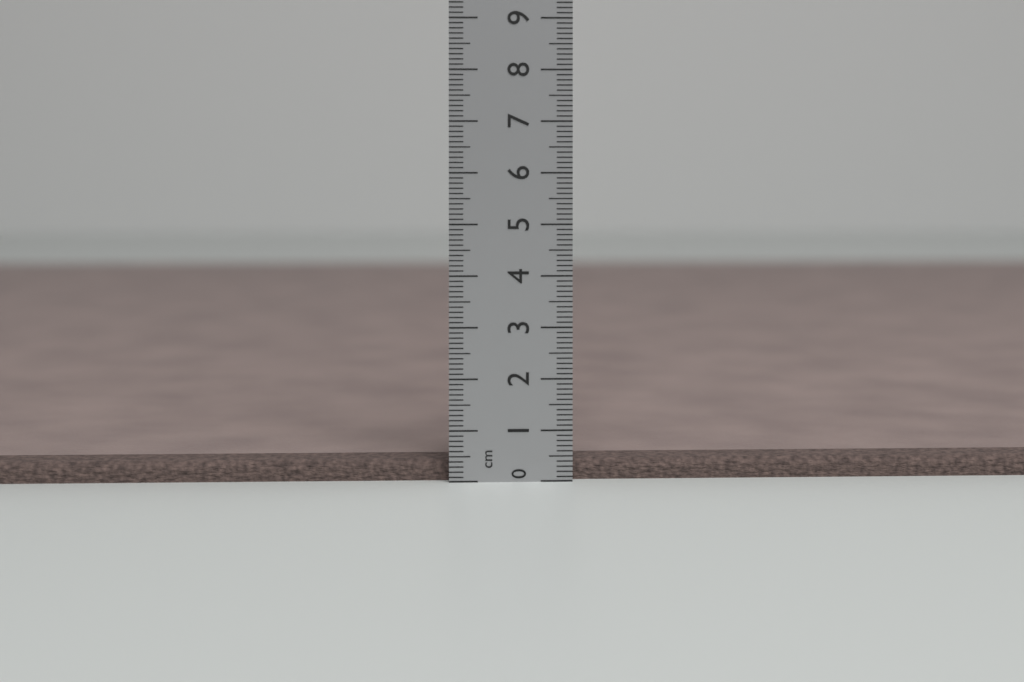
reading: 0.4 cm
